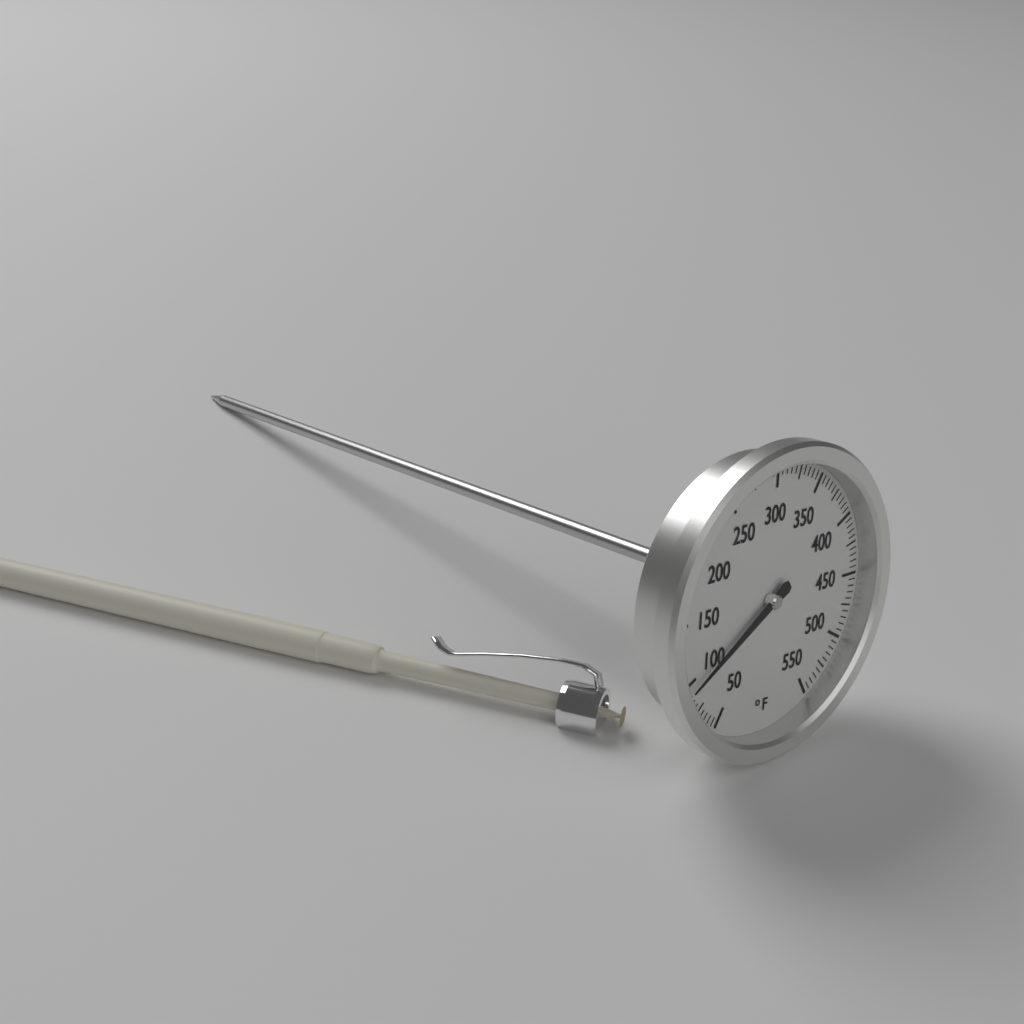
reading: 95 °F
